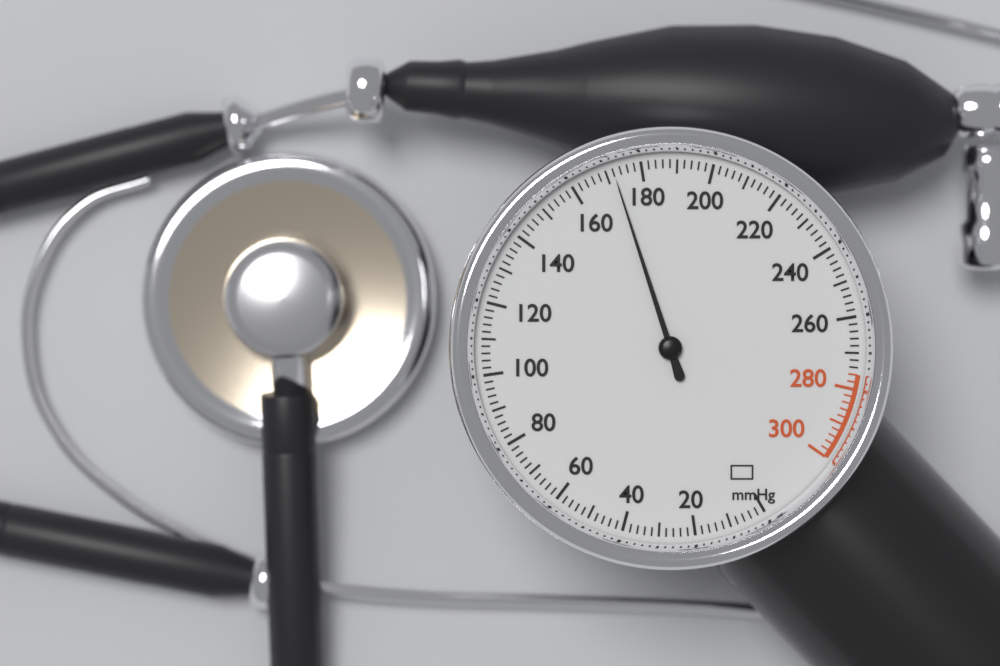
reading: 172 mmHg
